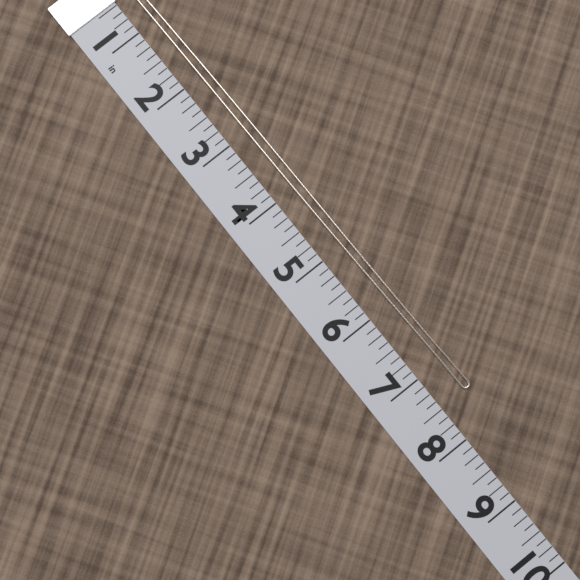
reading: 7.500 in
